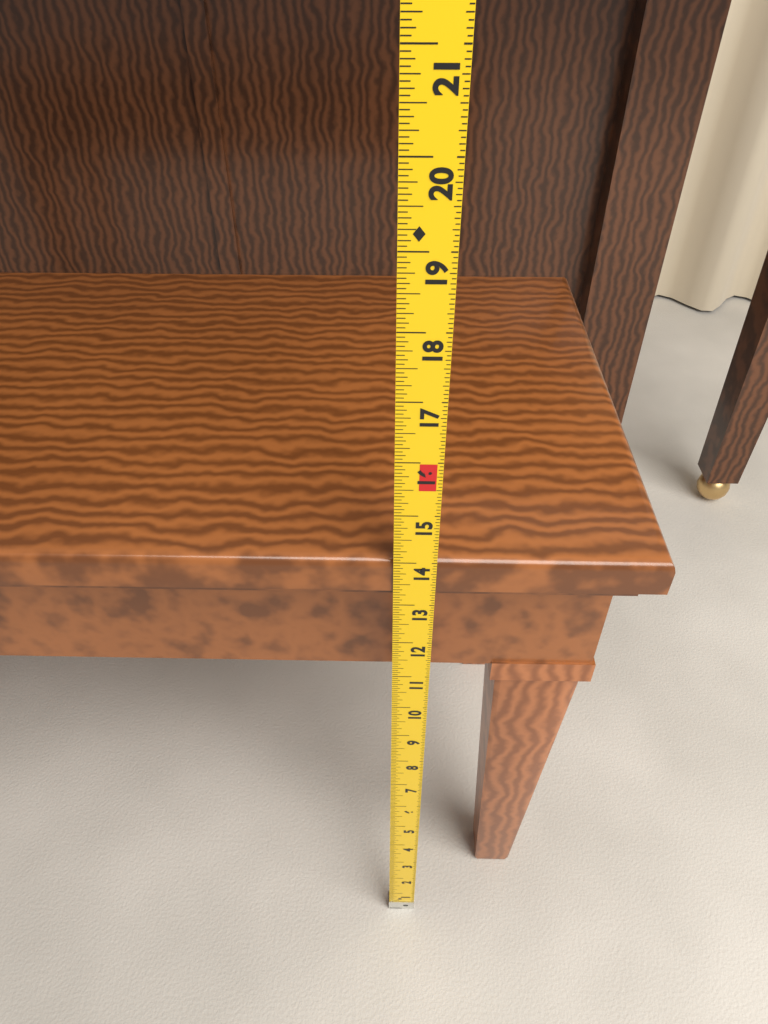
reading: 14.0000 in
